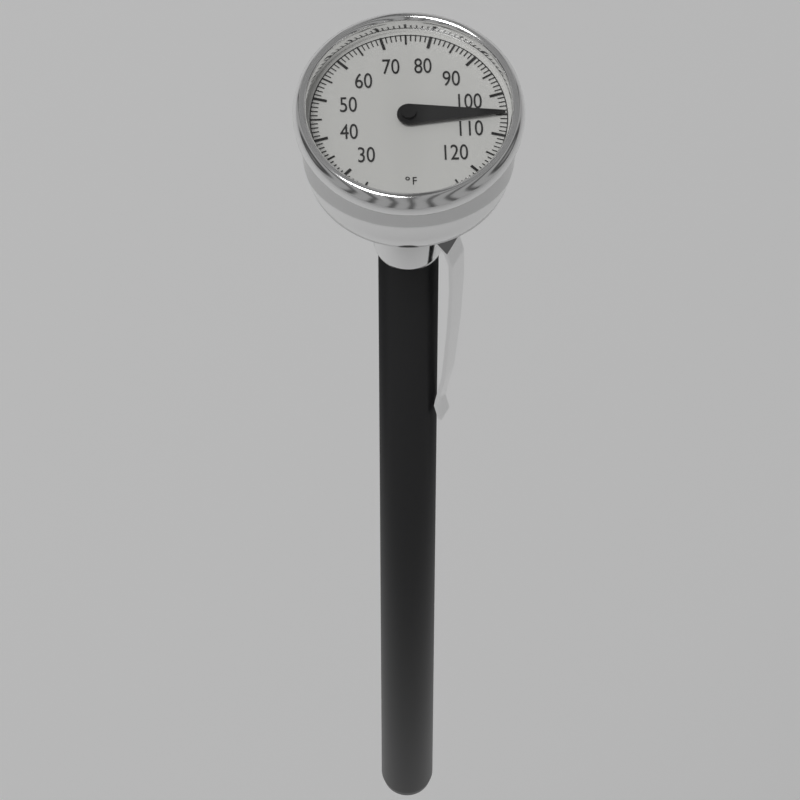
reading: 105 °F
